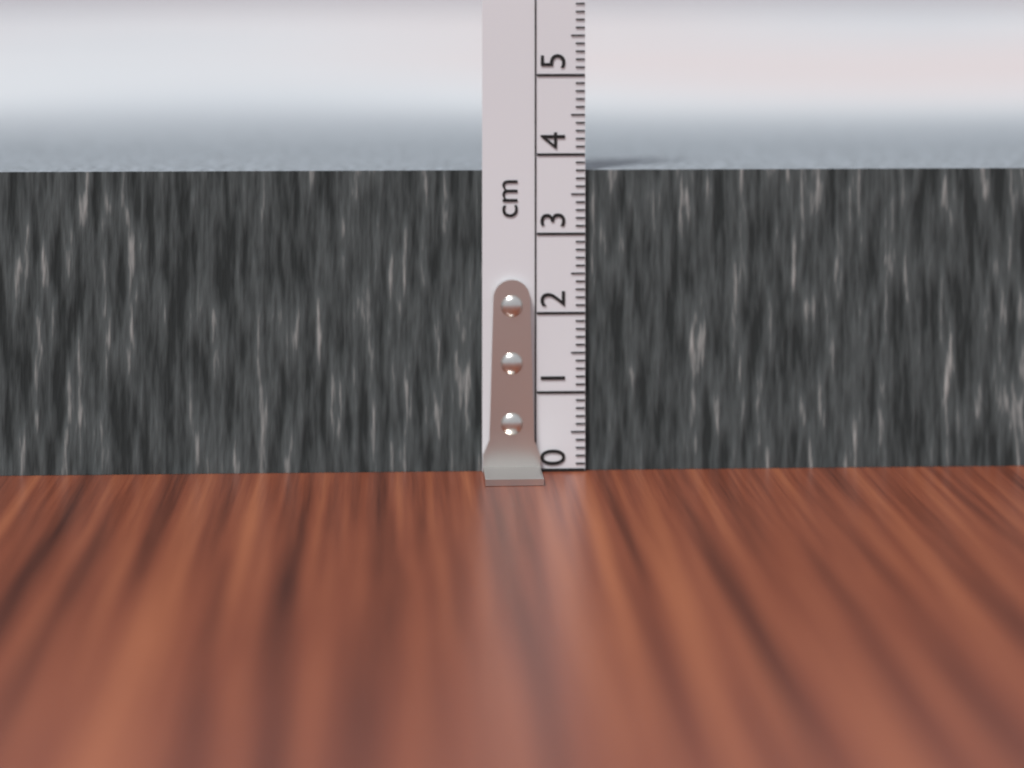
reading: 3.8 cm
